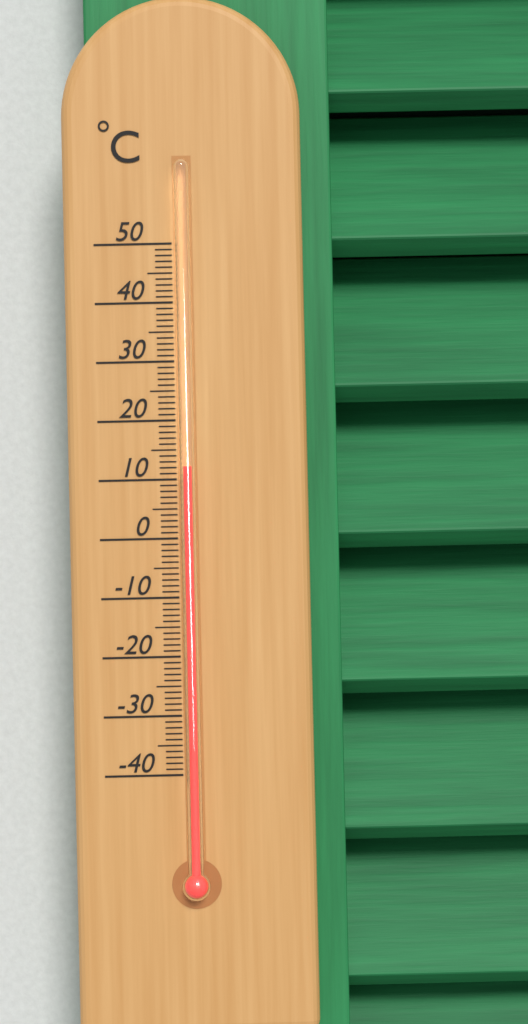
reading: 12 °C
